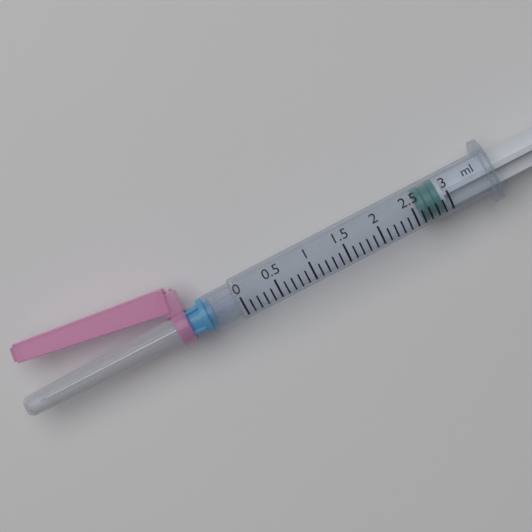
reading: 2.6 ml
